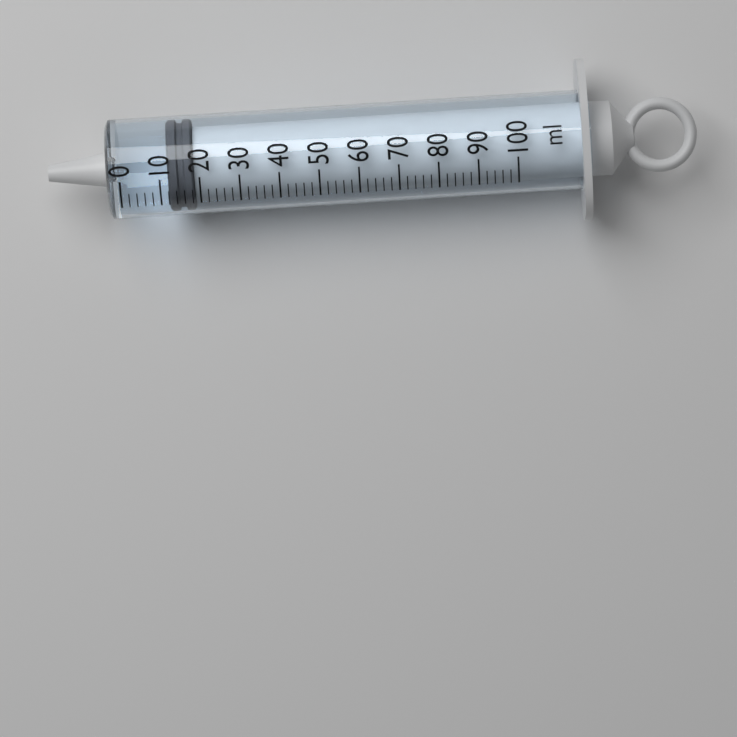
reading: 12 ml
